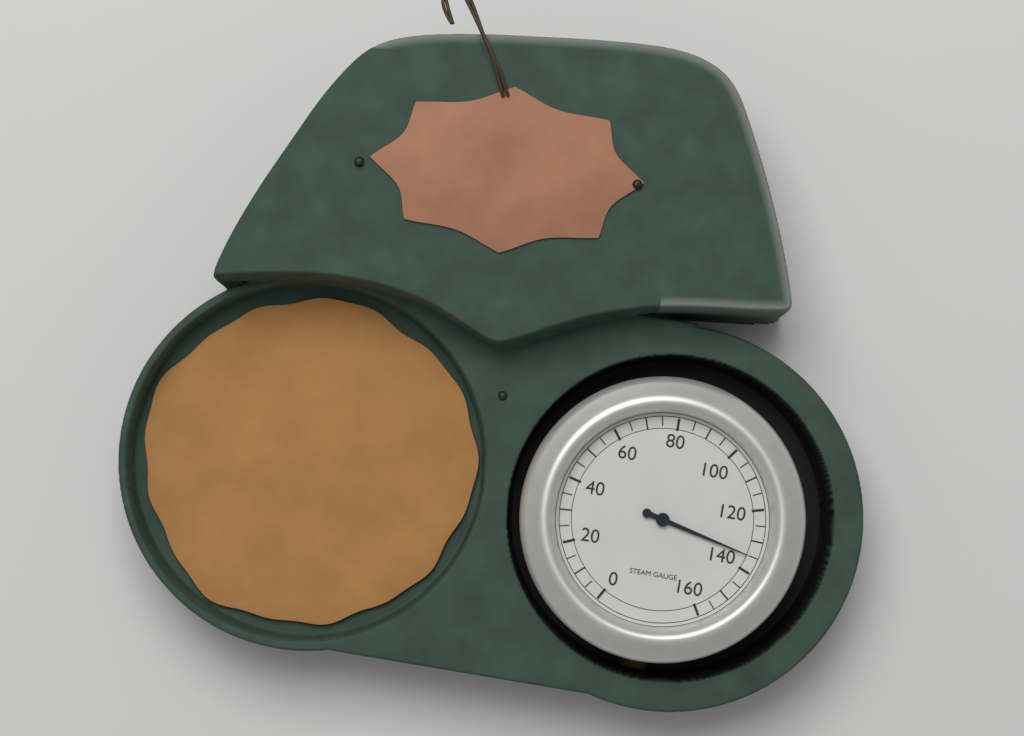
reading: 135 (no unit)
